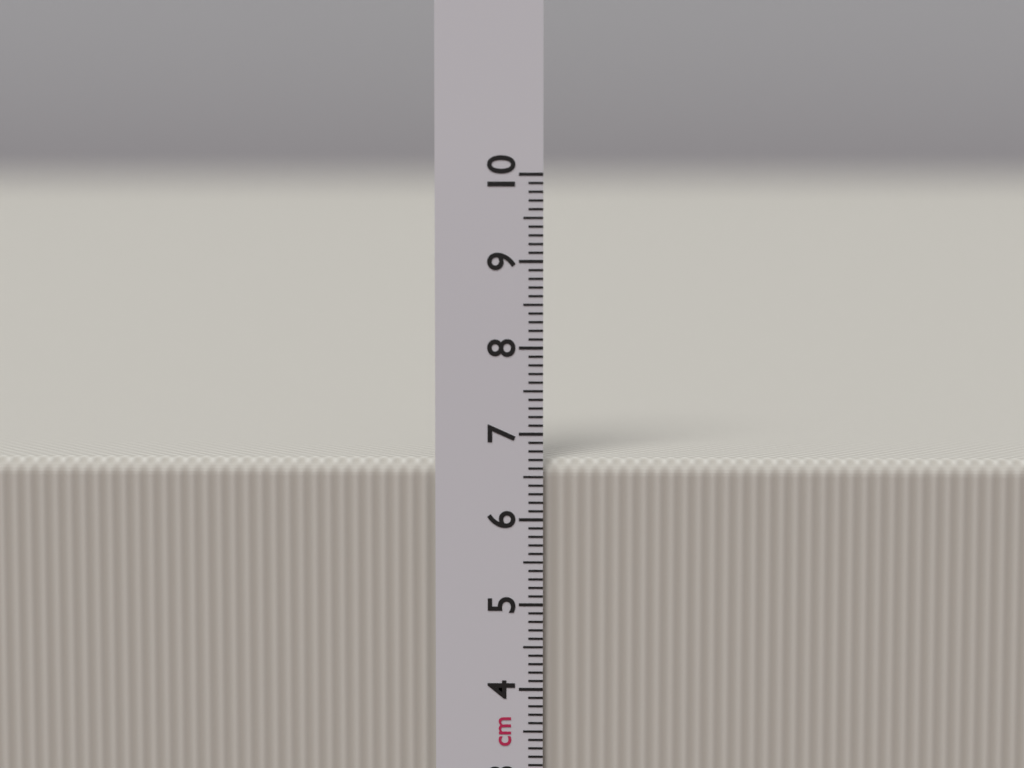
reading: 6.7 cm
